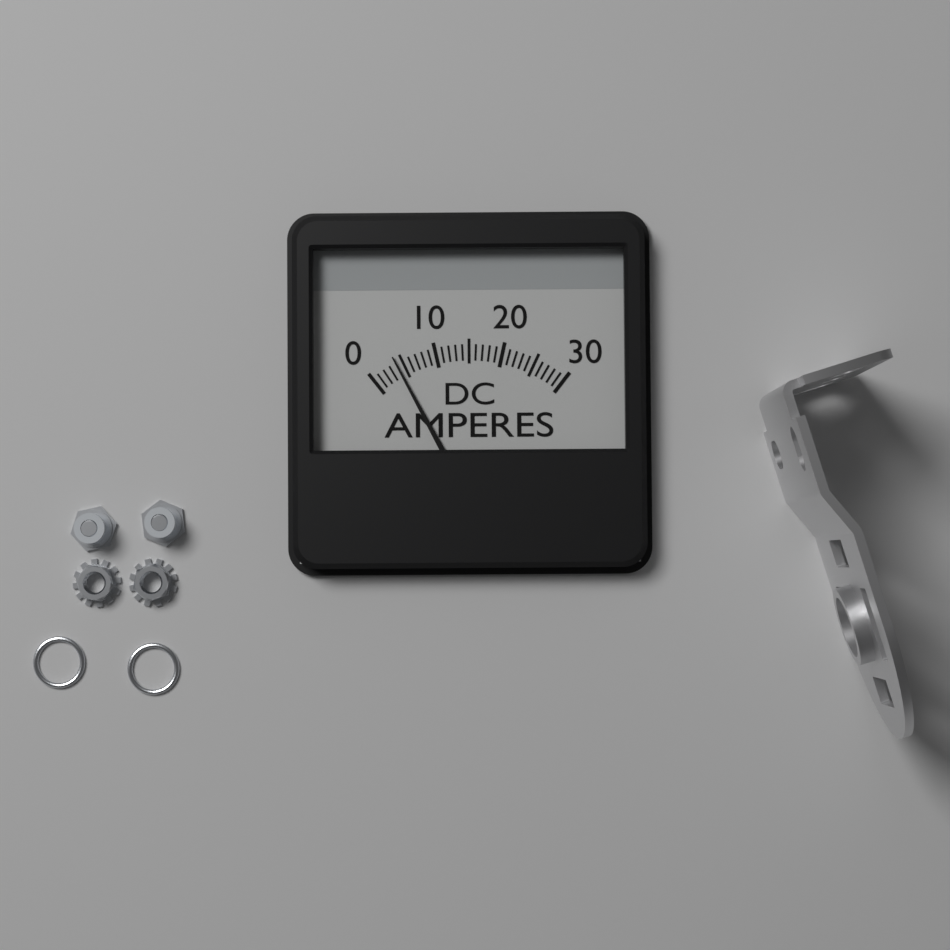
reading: 4 A
